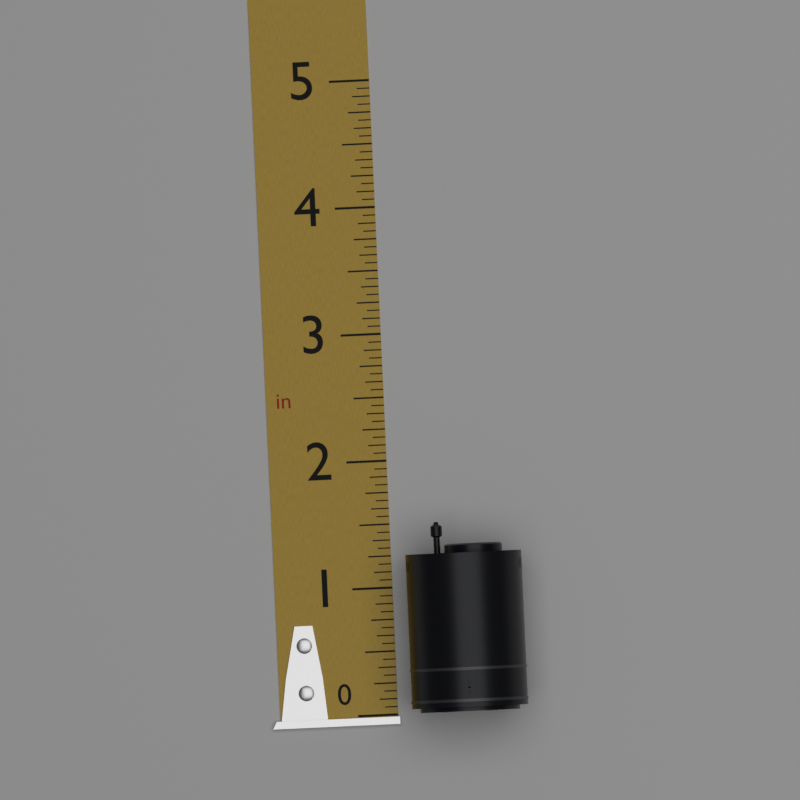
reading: 1.5000 in
